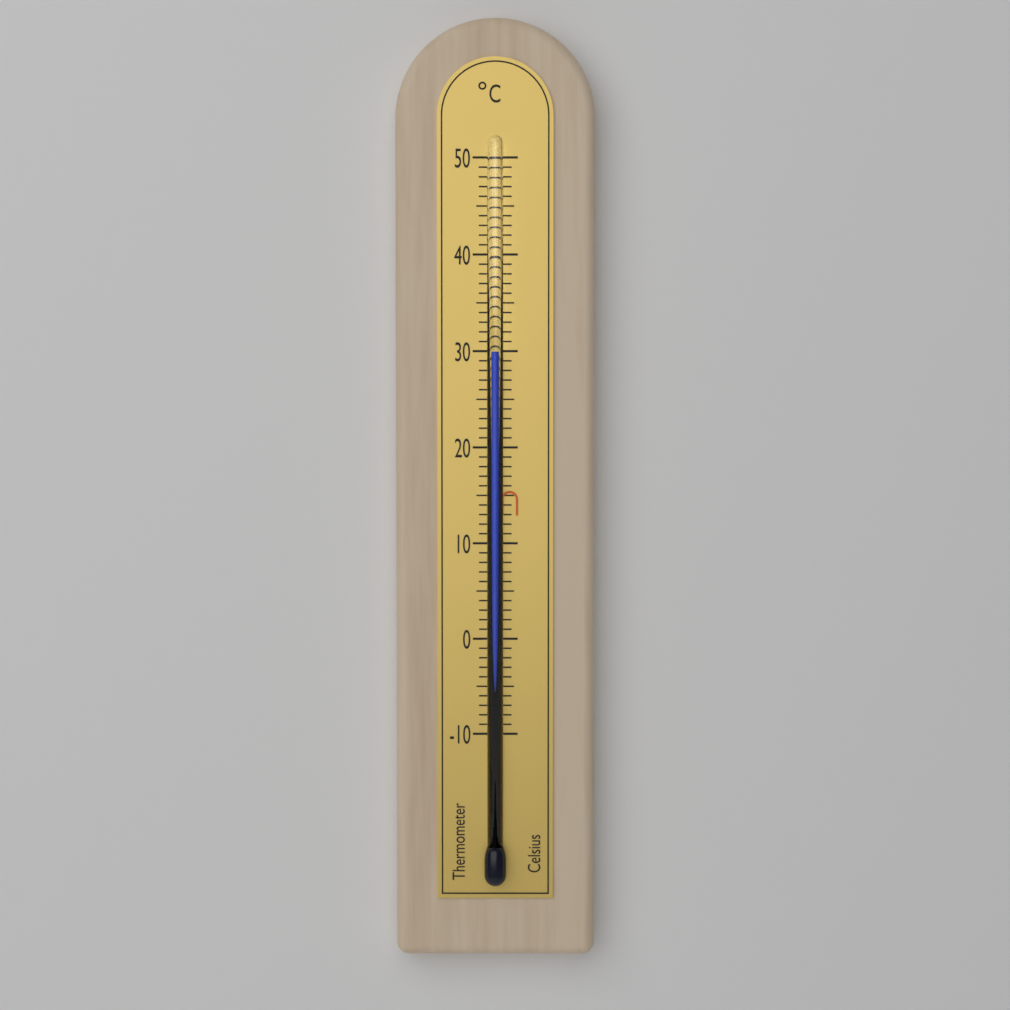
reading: 30 °C
